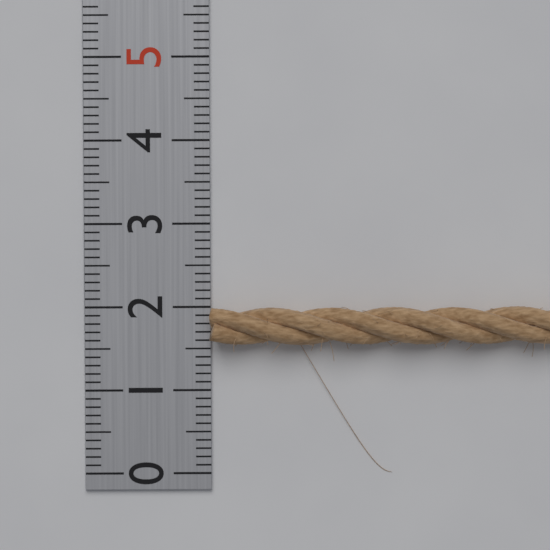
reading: 2.0 (no unit)
